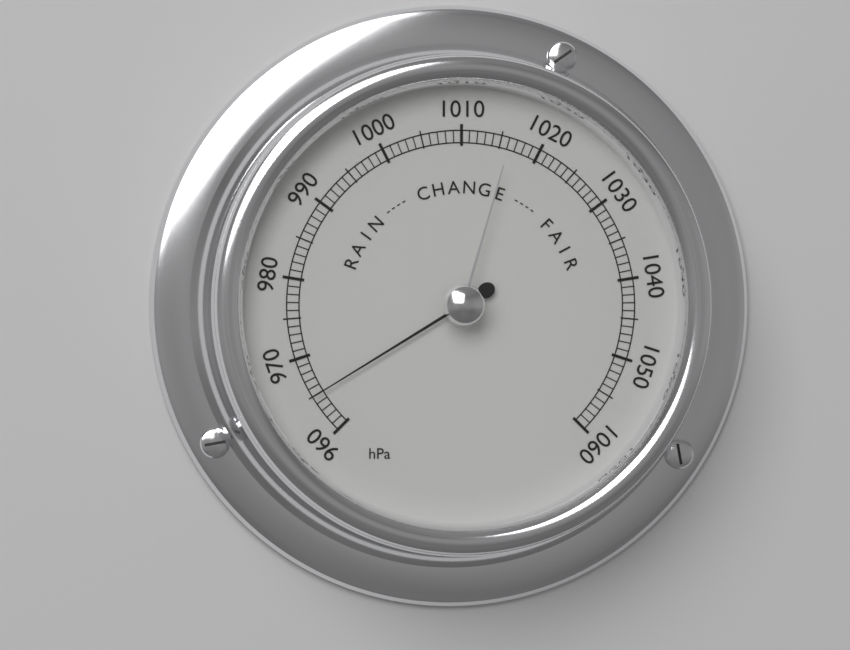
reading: 965 hPa
